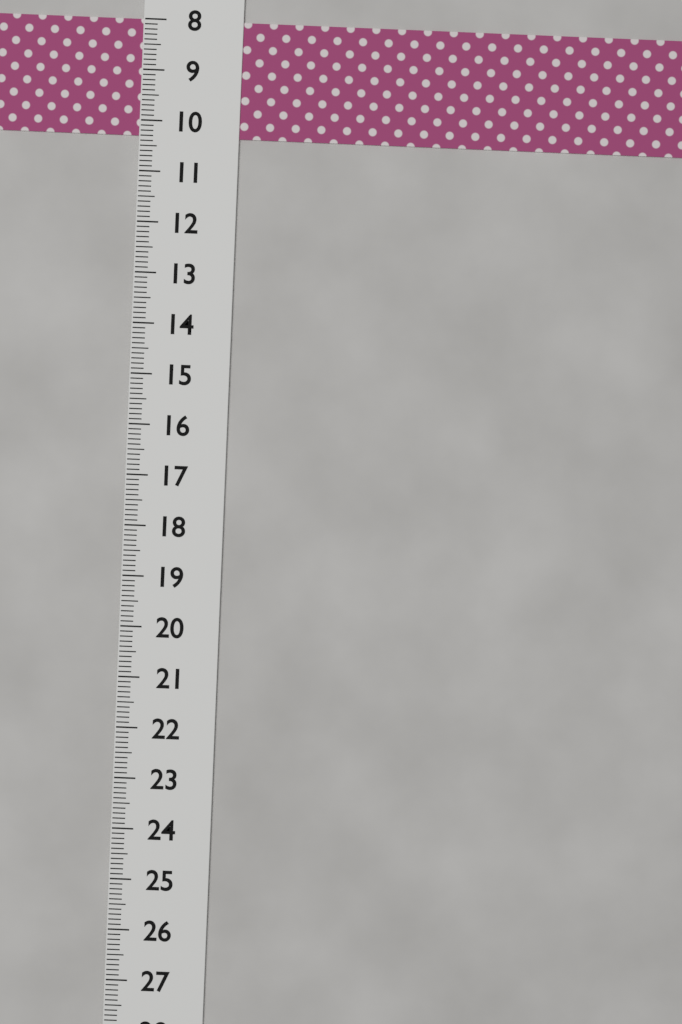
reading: 10.3 (no unit)
